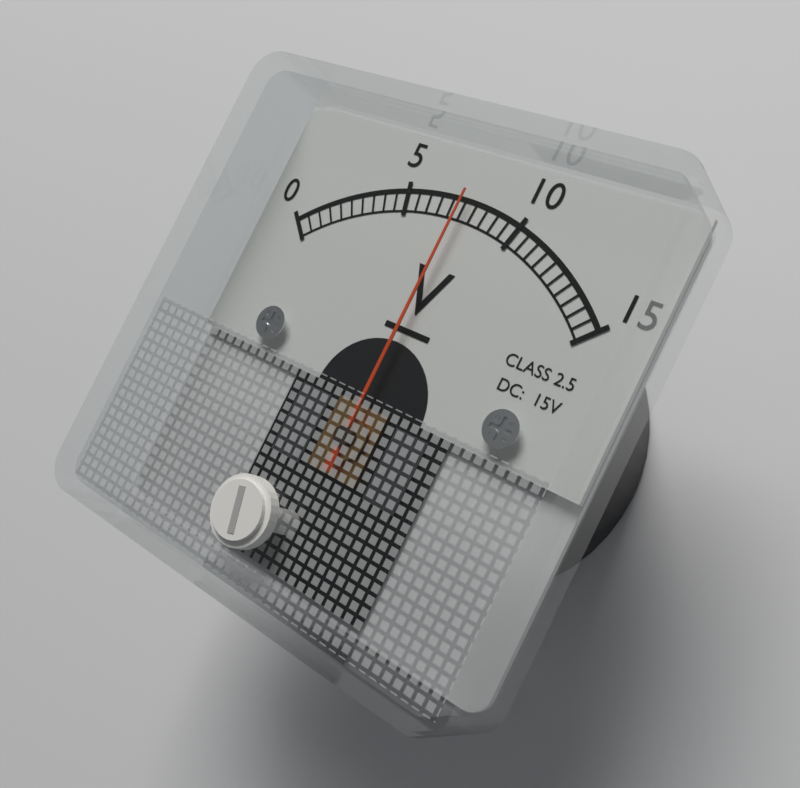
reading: 7.5 V
